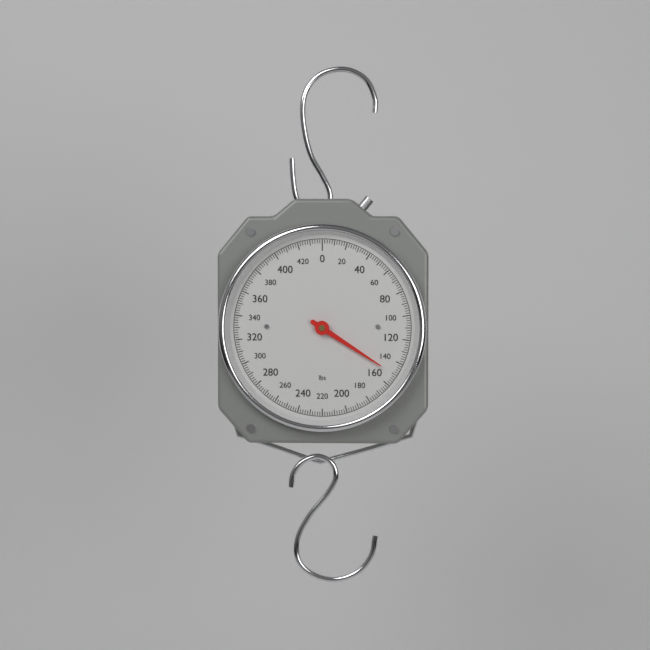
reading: 150 lbs
